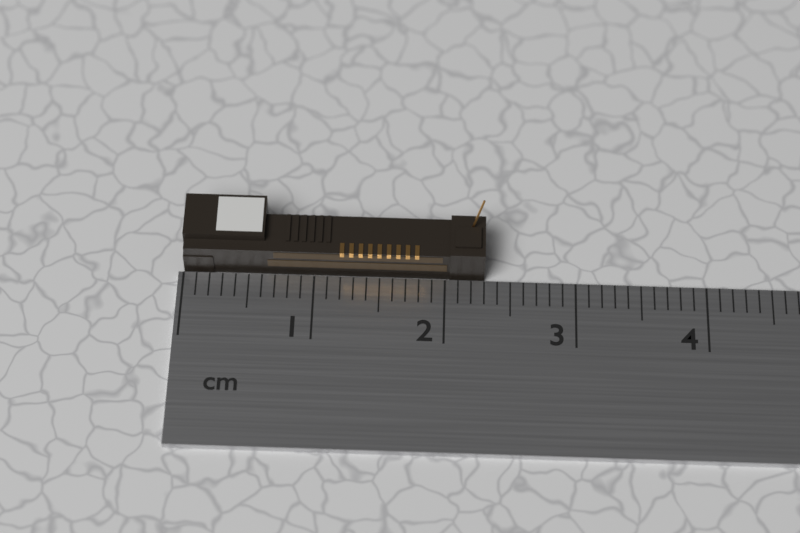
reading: 2.3 cm
